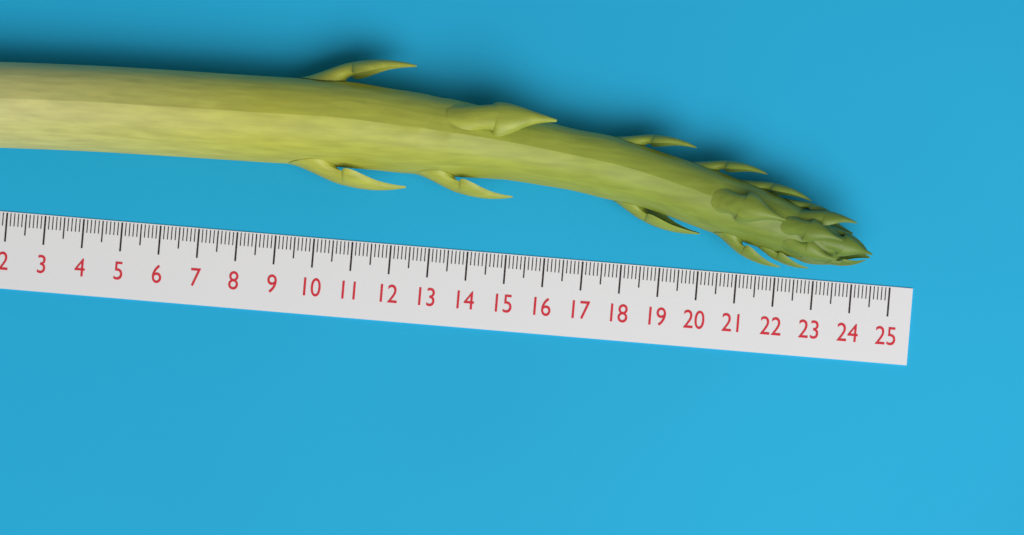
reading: 24.4 cm
